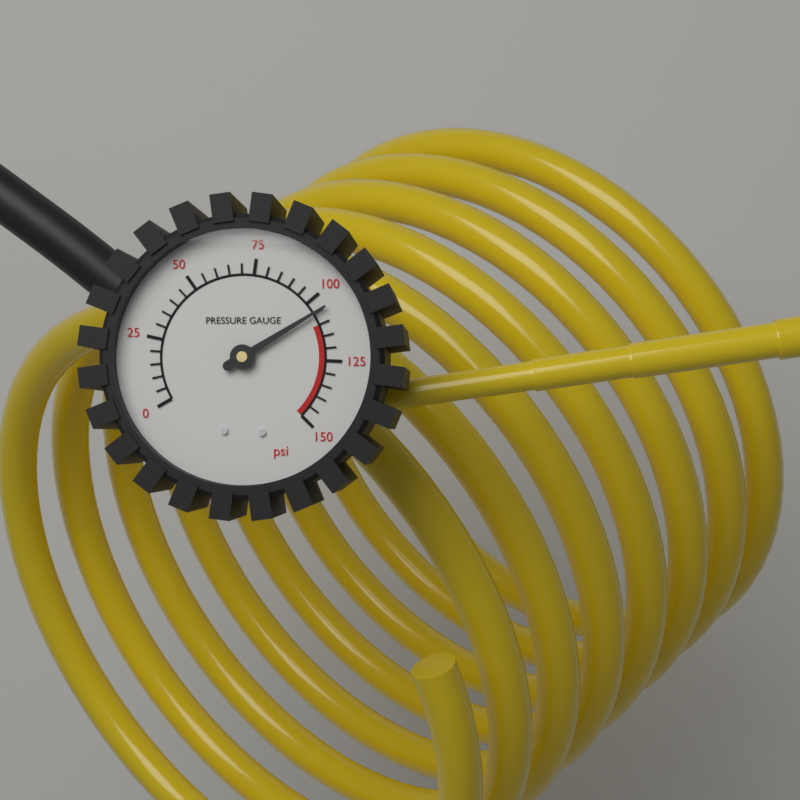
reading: 105 psi
